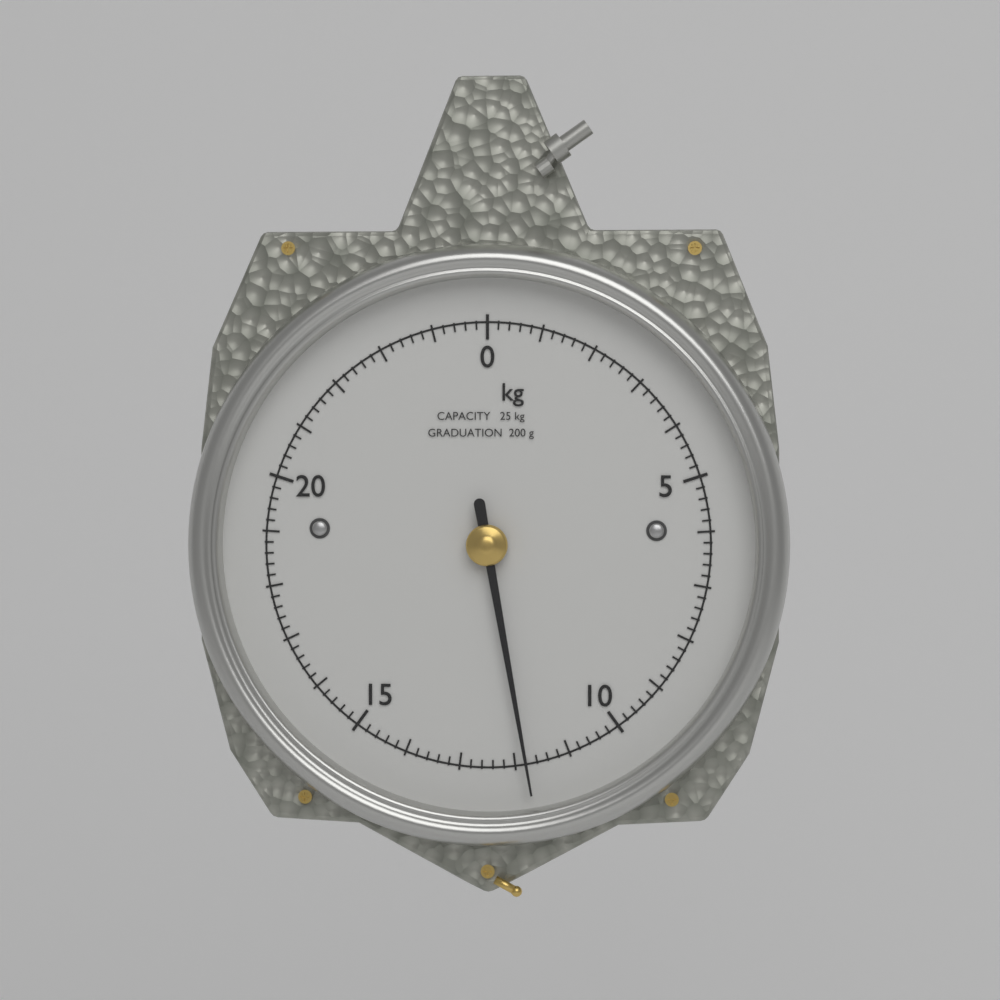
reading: 11.8 kg
